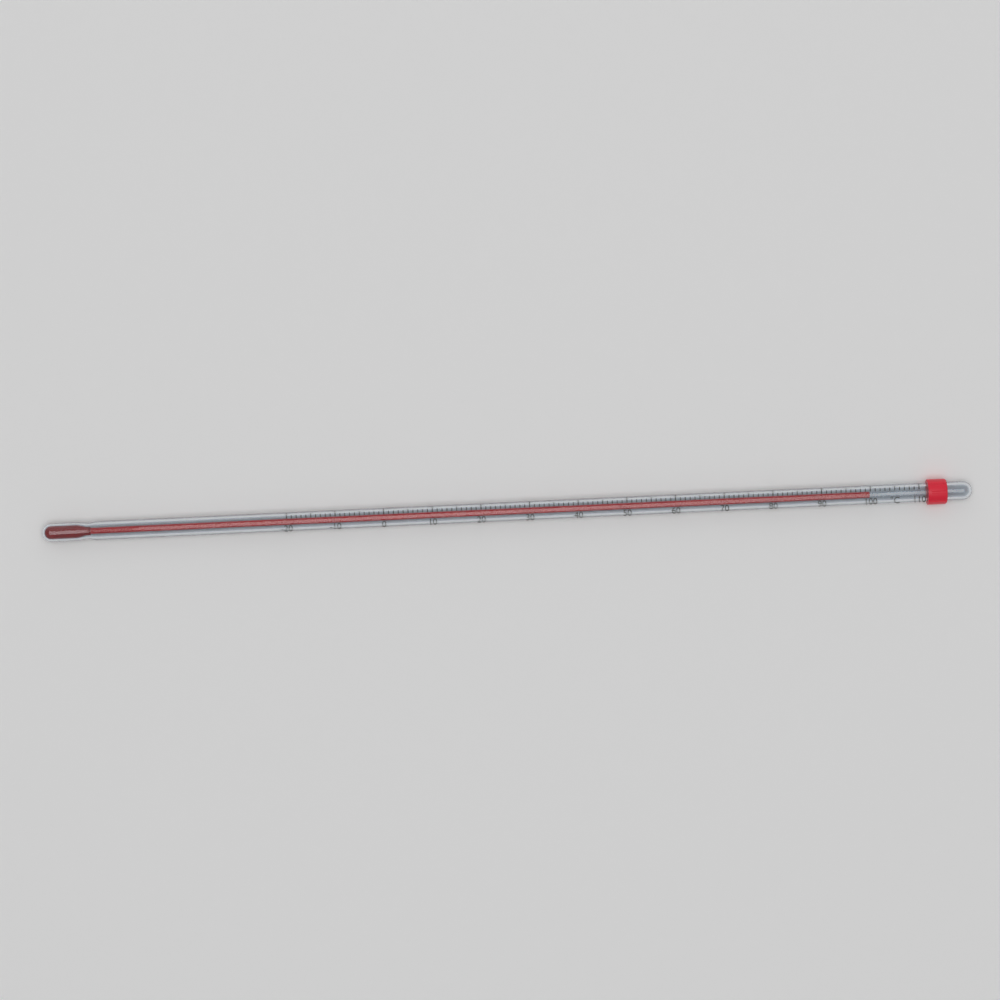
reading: 100 °C
